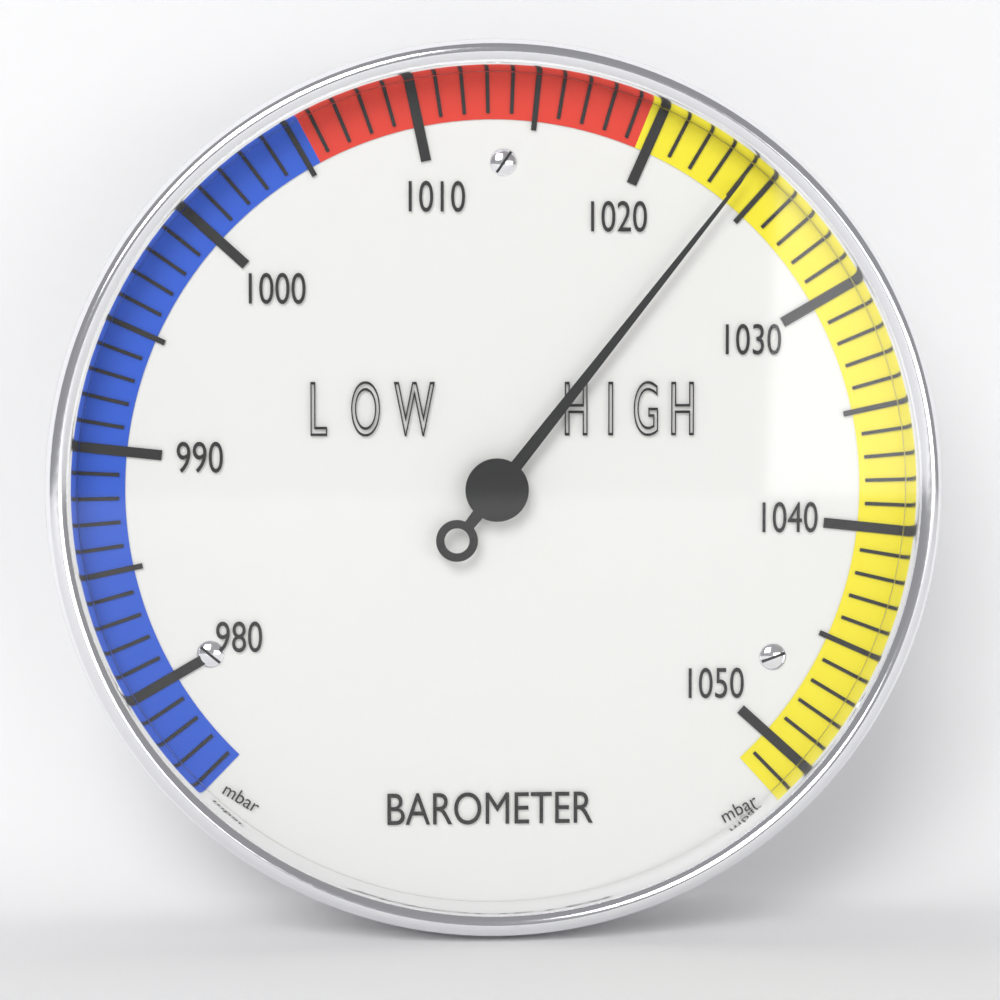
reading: 1024 mbar
